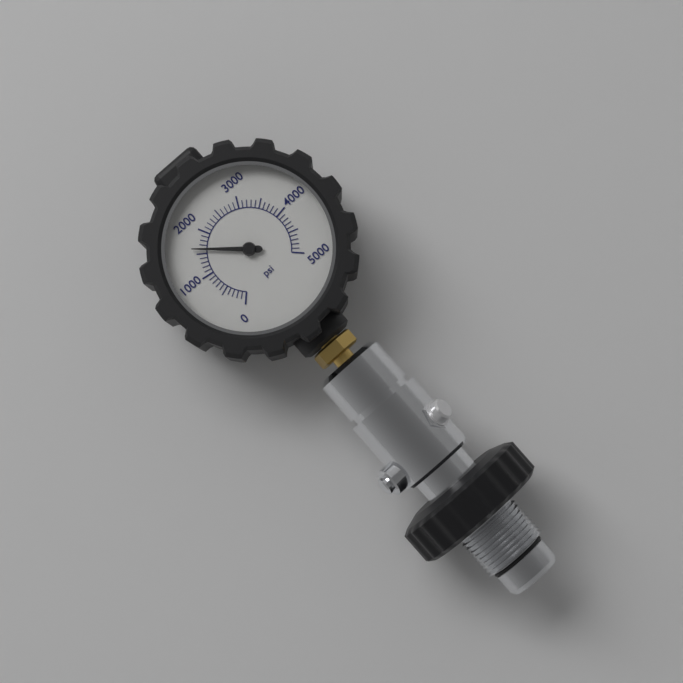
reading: 1600 psi
